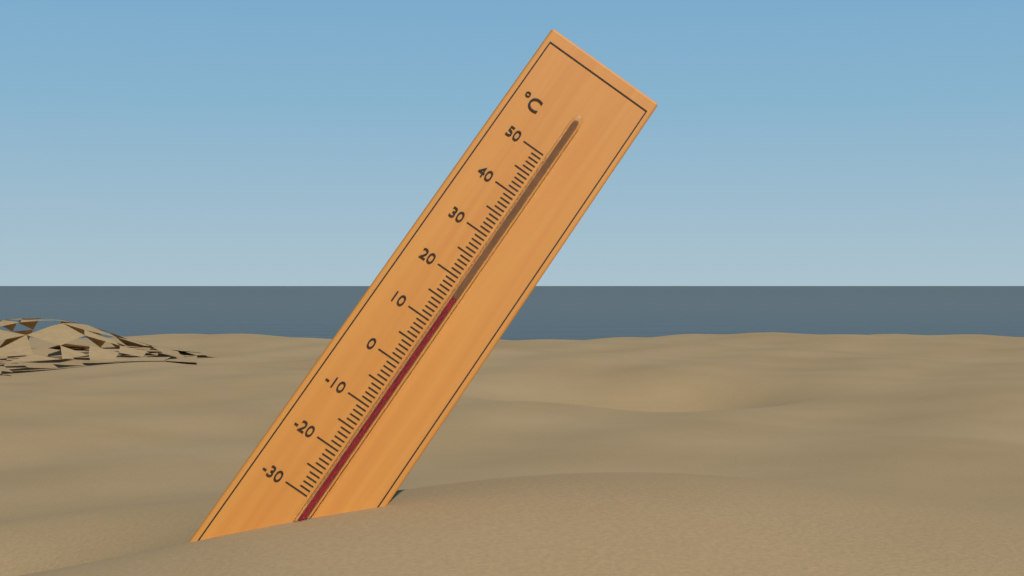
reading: 16 °C
